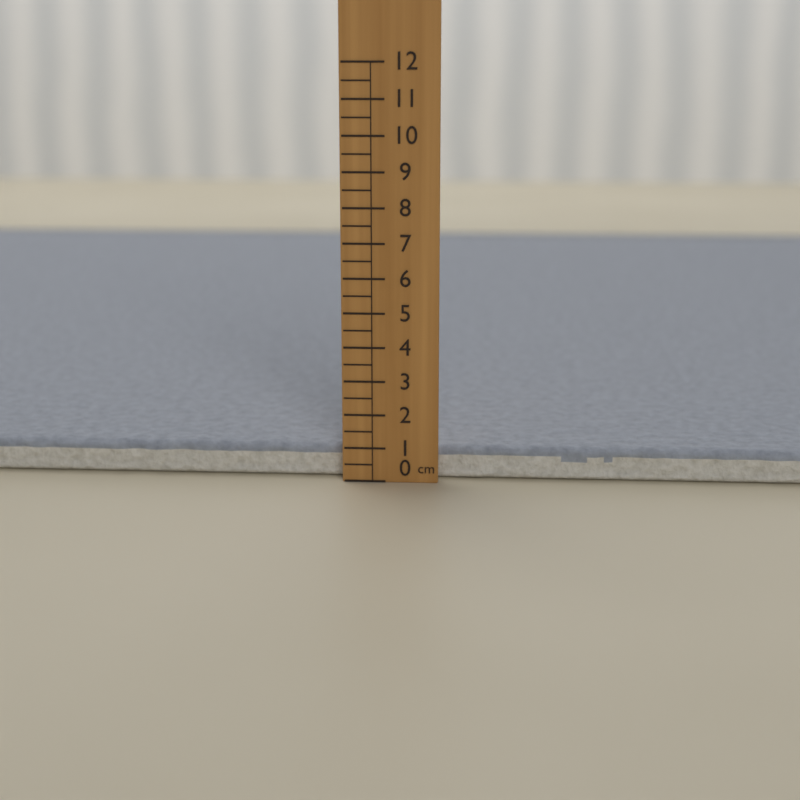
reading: 1.0 cm
